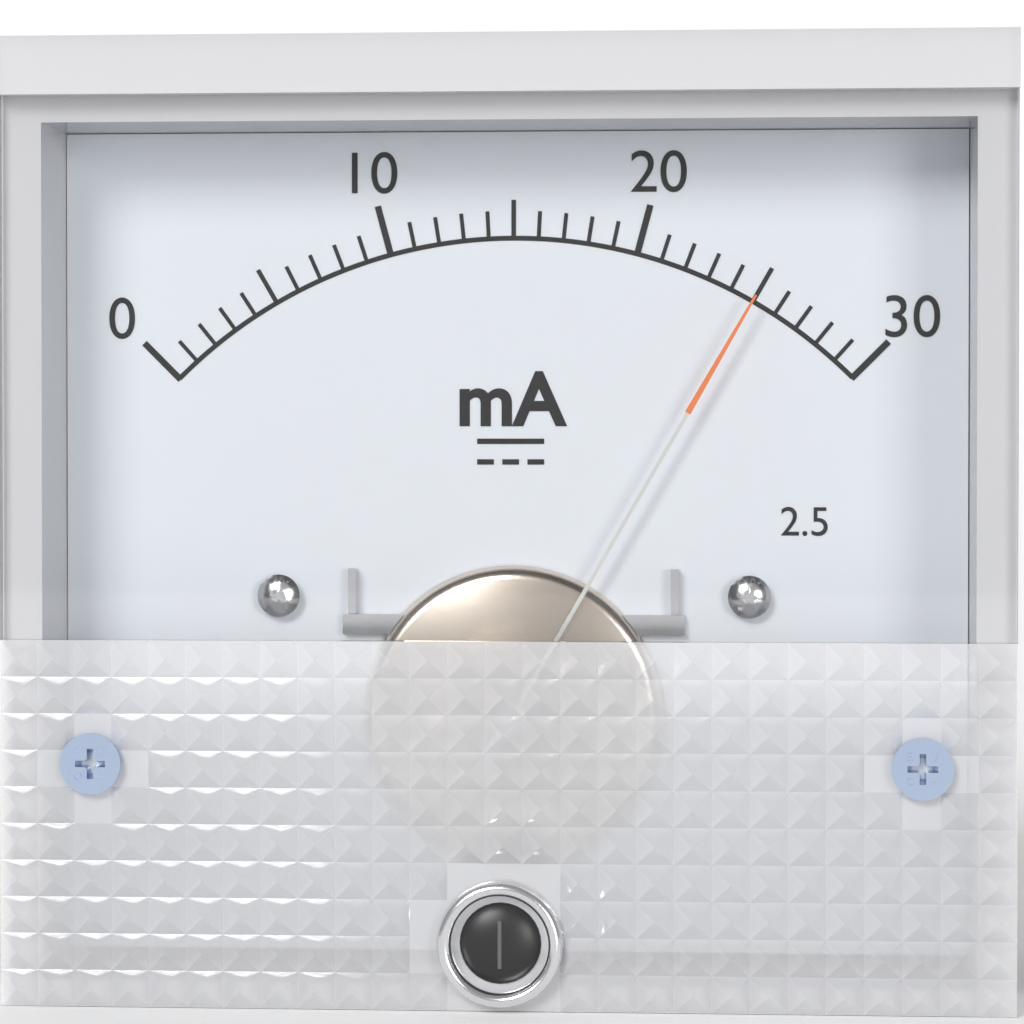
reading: 25 mA
